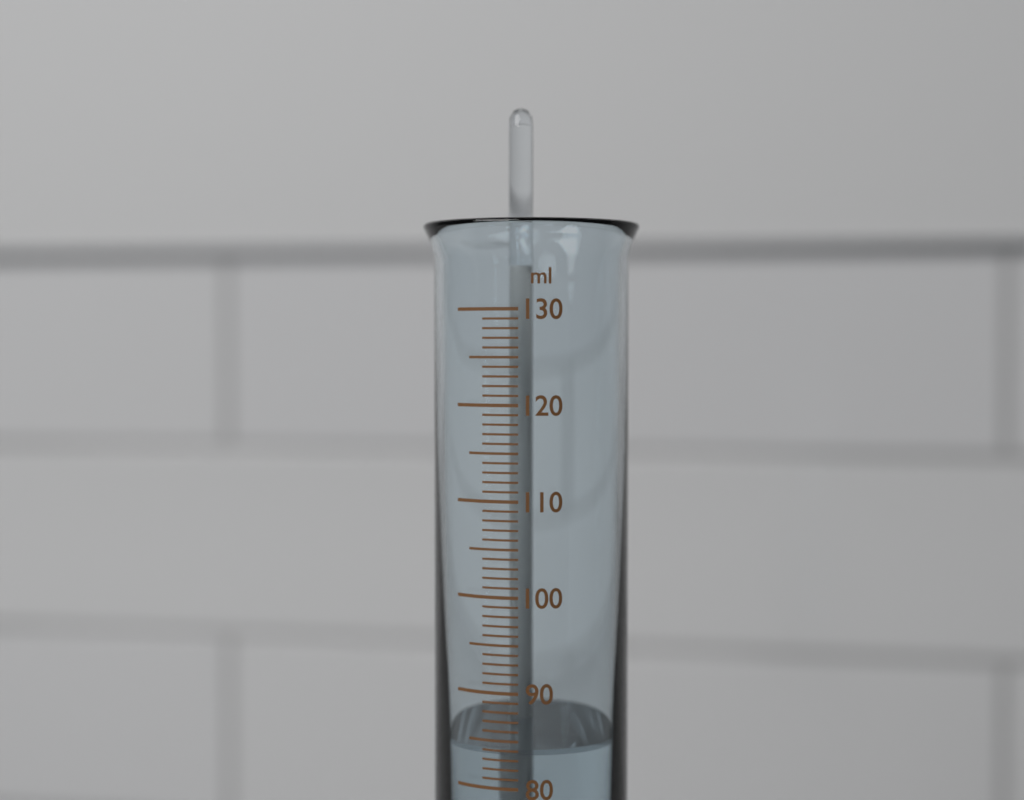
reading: 84 ml
